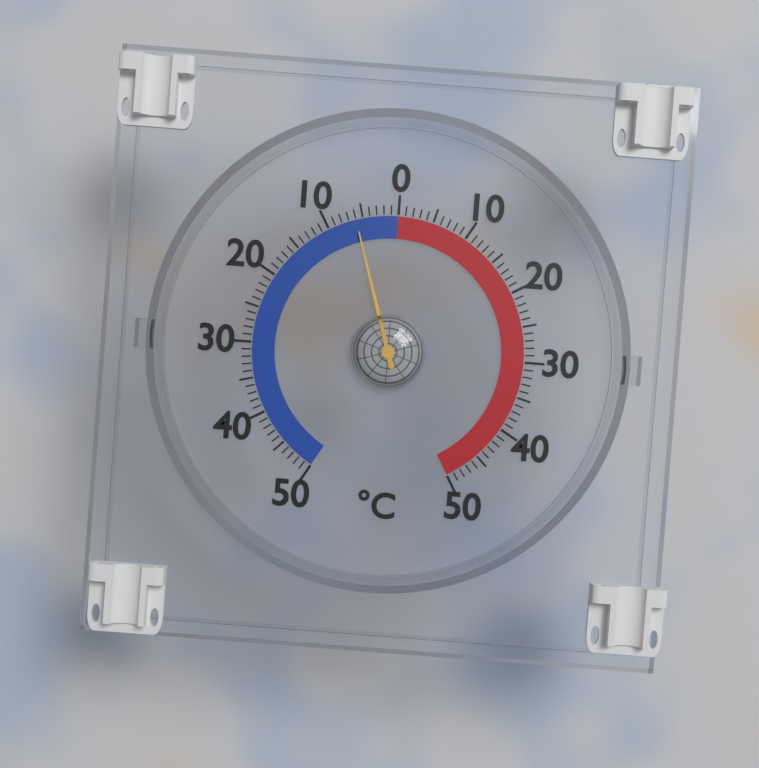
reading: -6 °C
